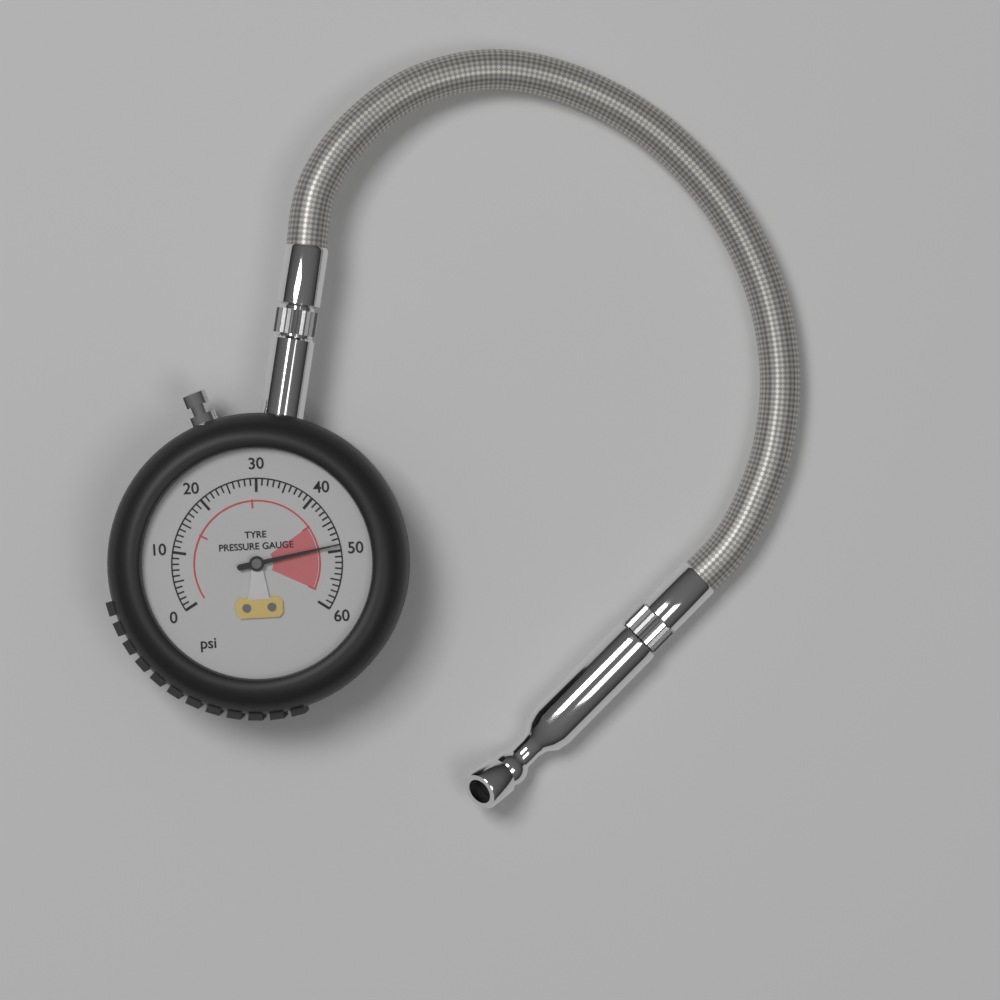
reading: 49 psi
